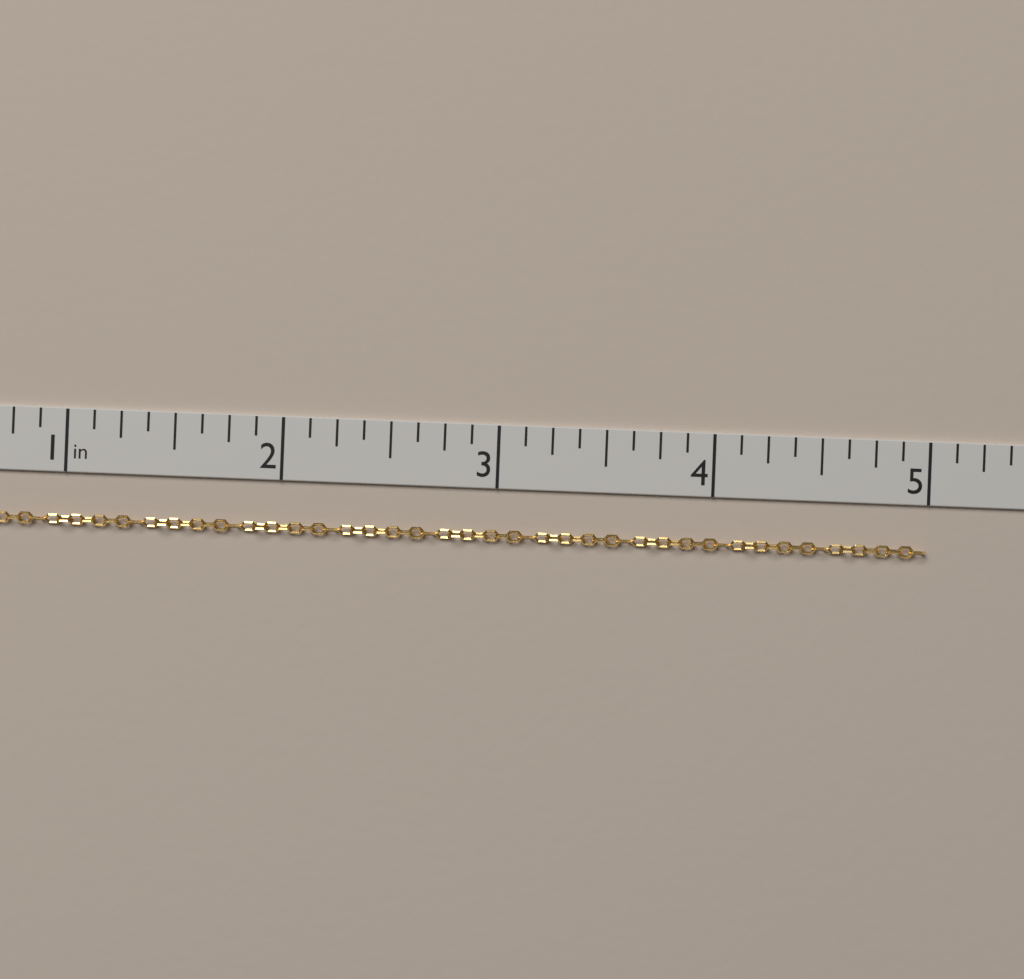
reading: 5.000 in
